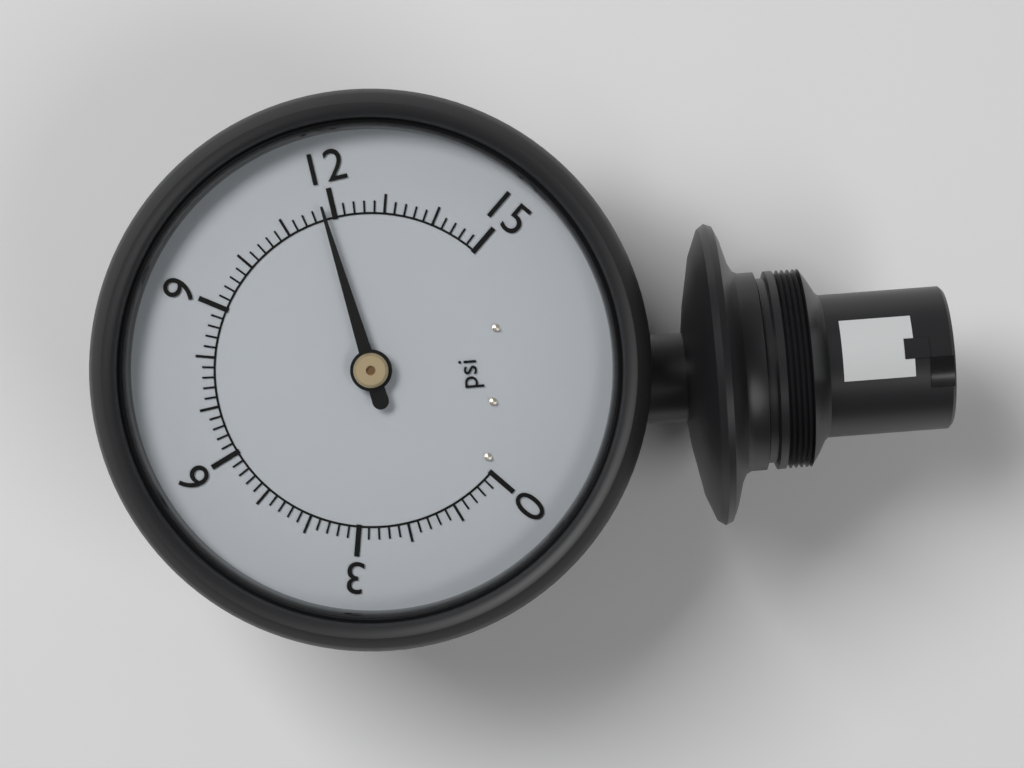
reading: 11.8 psi
